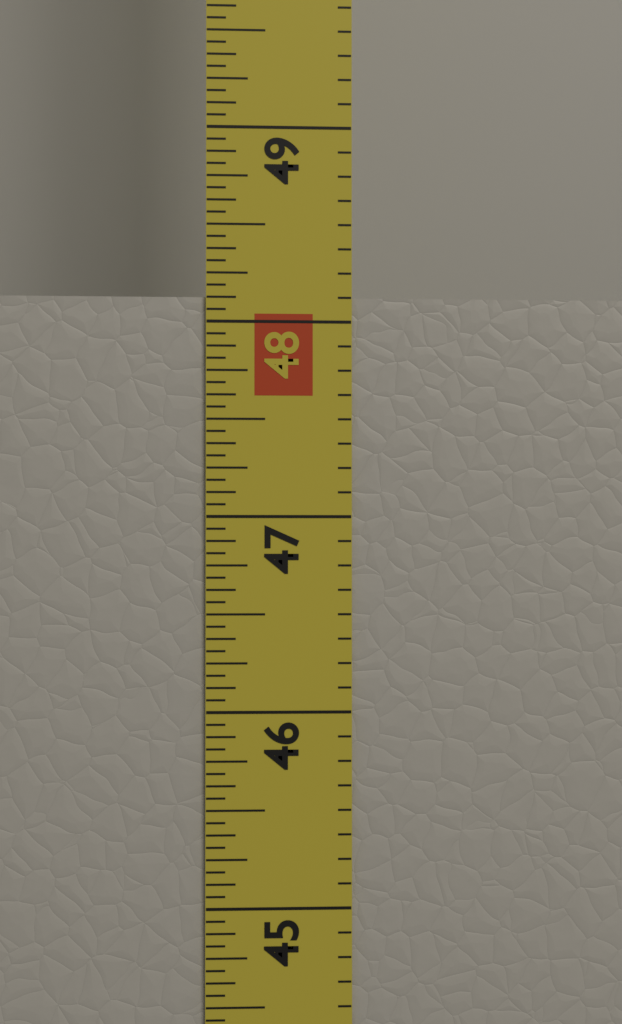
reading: 48.1250 in
